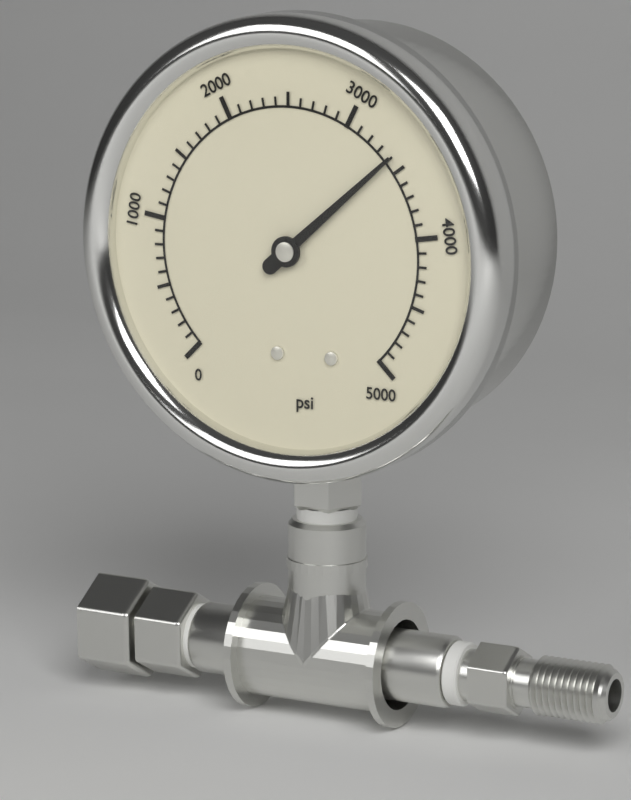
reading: 3400 psi
